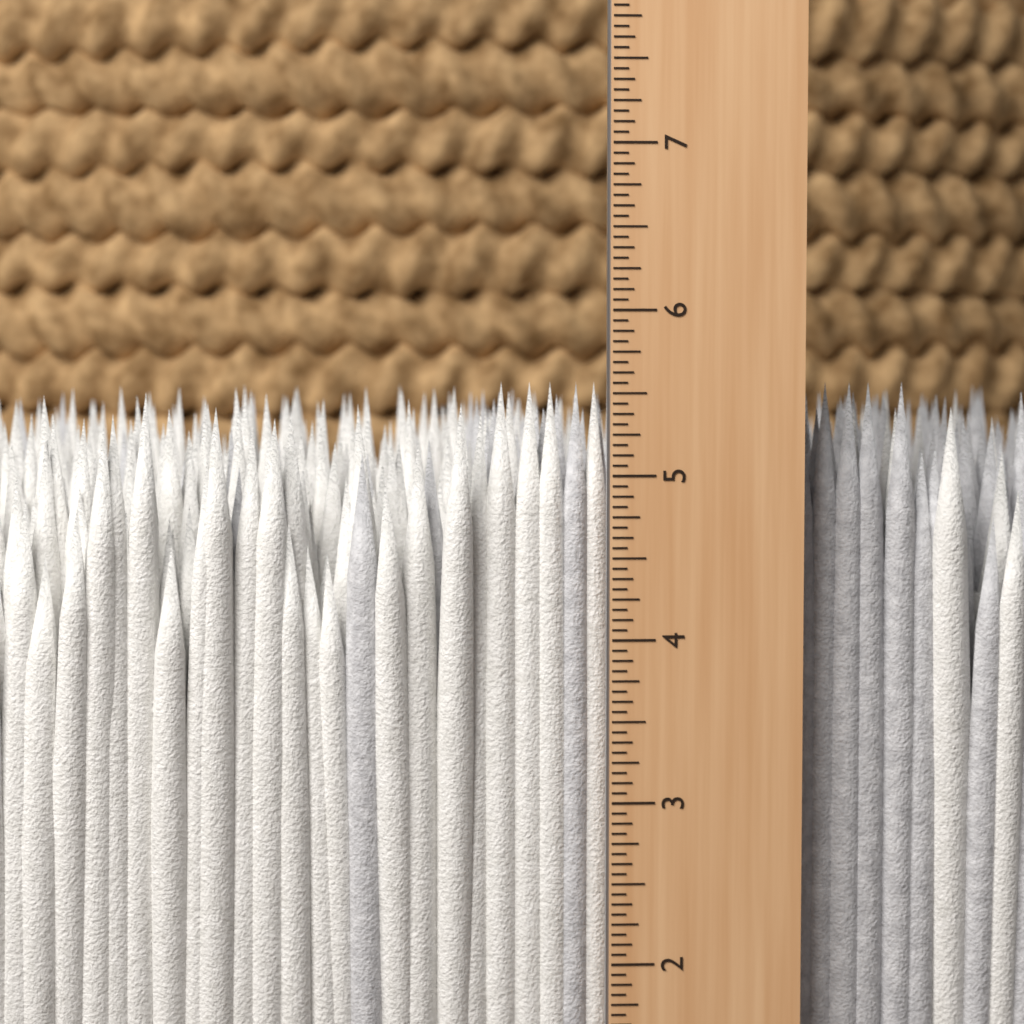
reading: 5.5625 in
